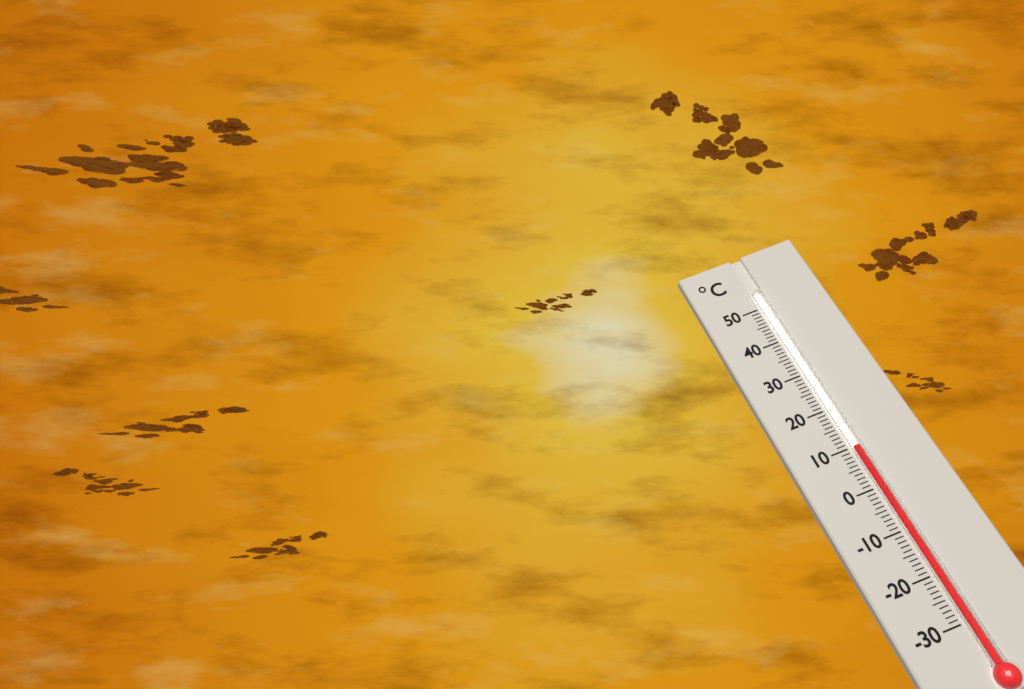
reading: 10 °C
